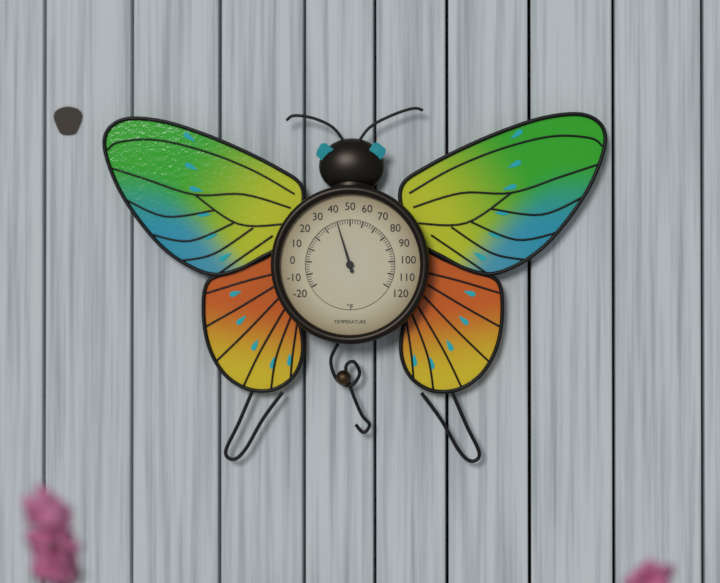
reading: 40 °F
